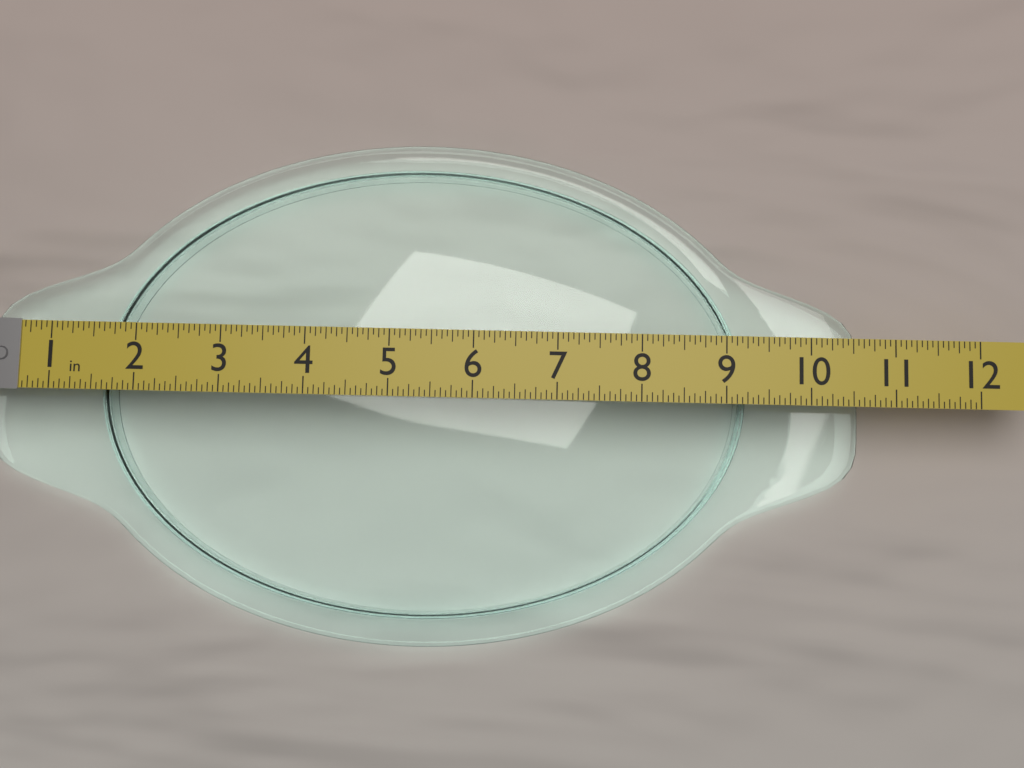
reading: 10.7500 in
